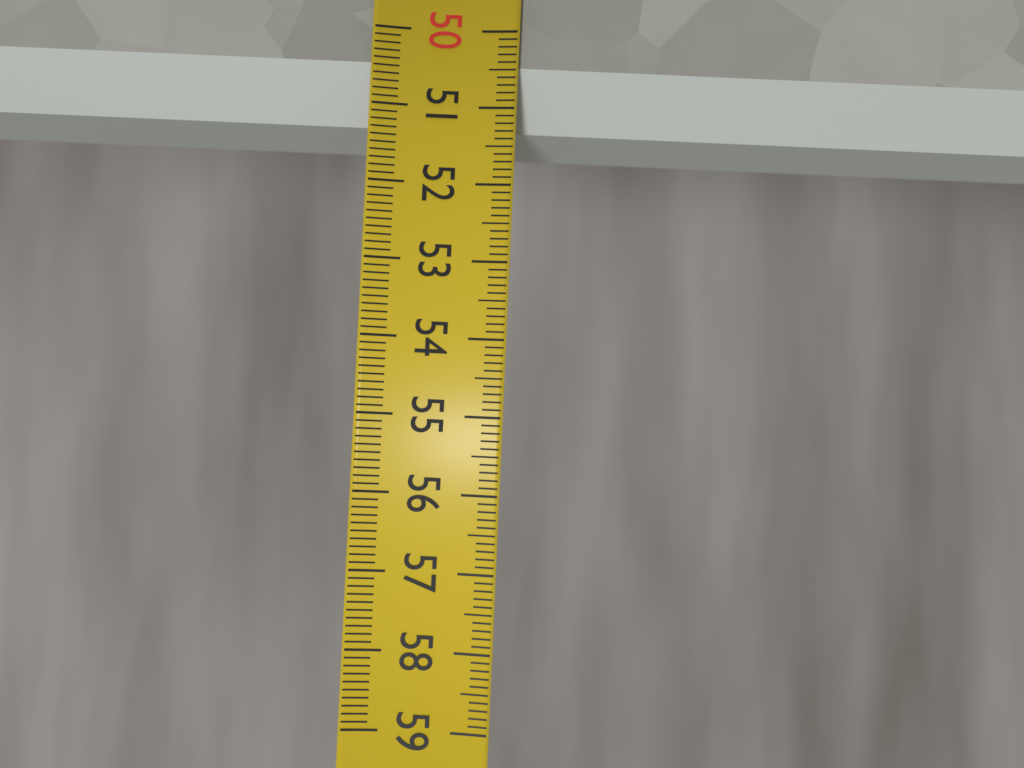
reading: 51.2 (no unit)
